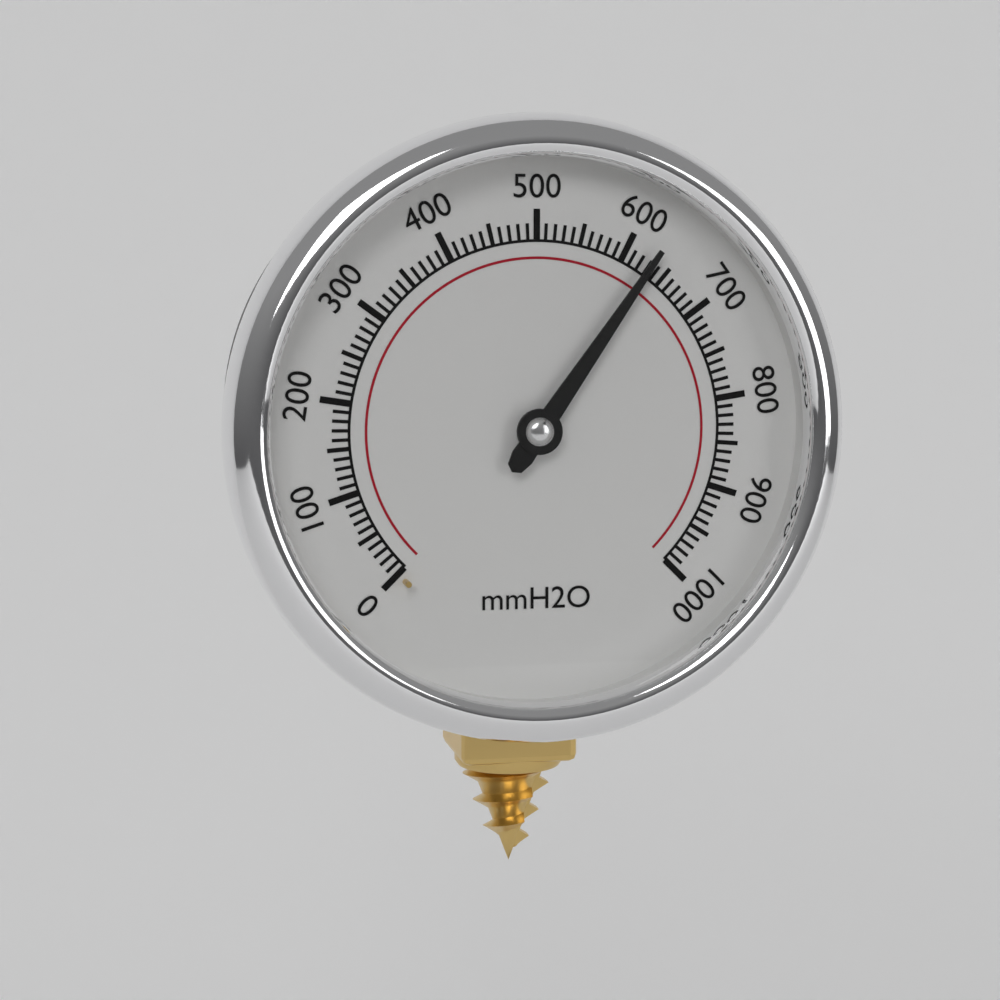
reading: 630 mmH2O
